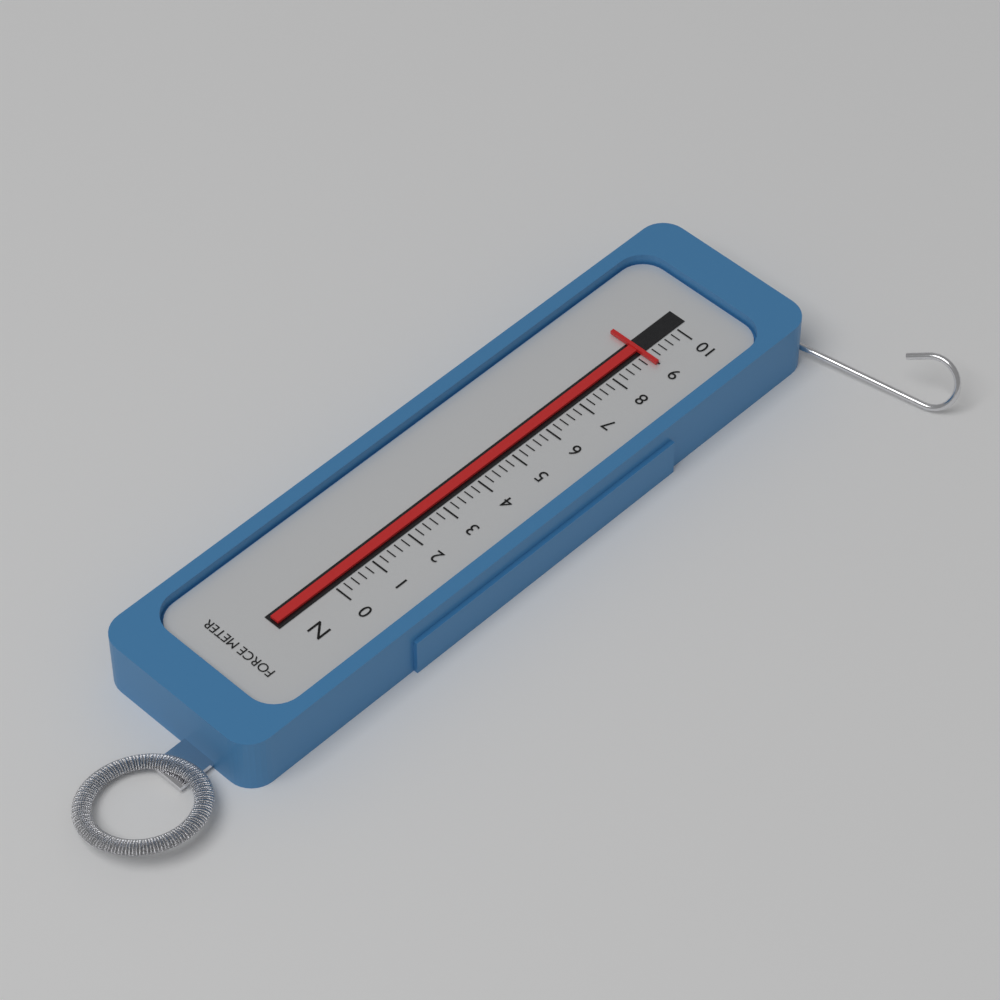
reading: 9.0 N
